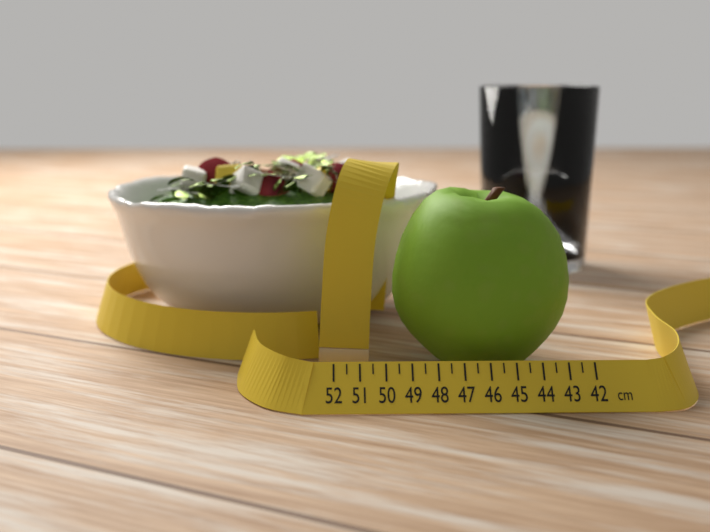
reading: 49.5 cm
